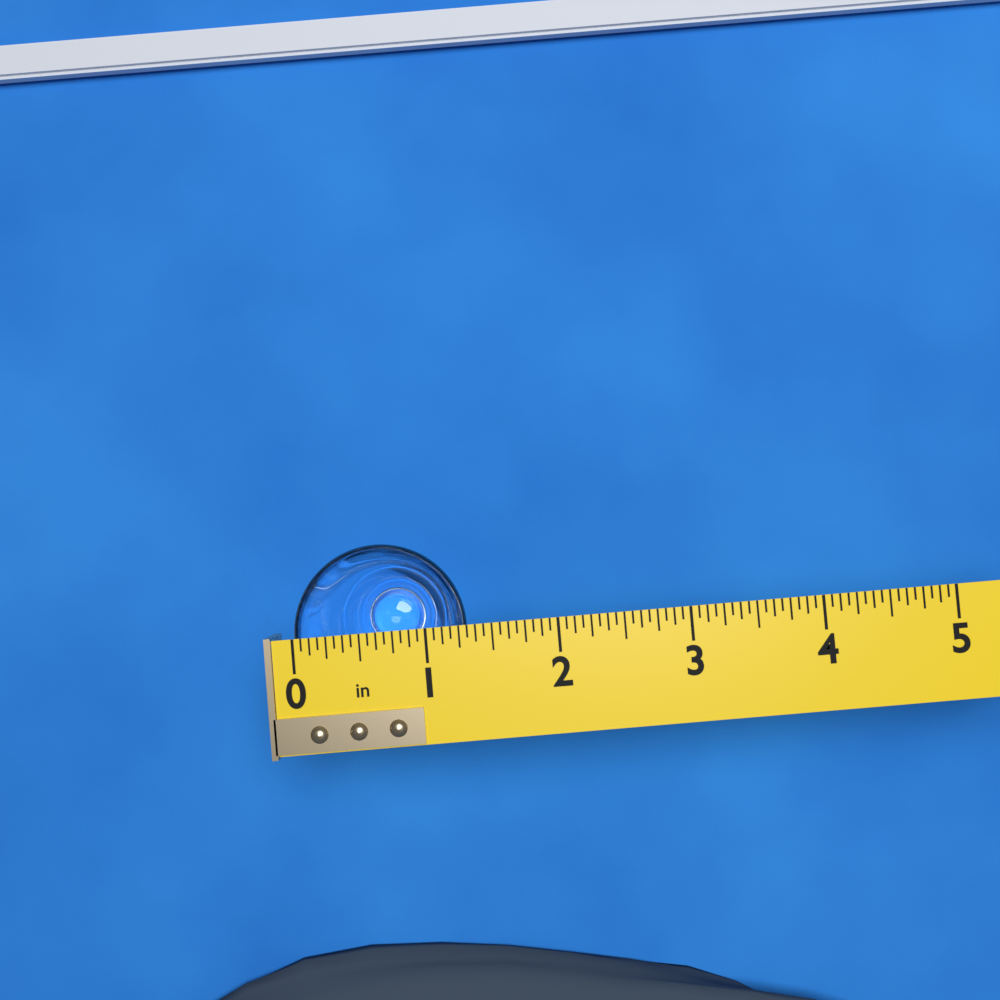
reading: 1.3125 in
